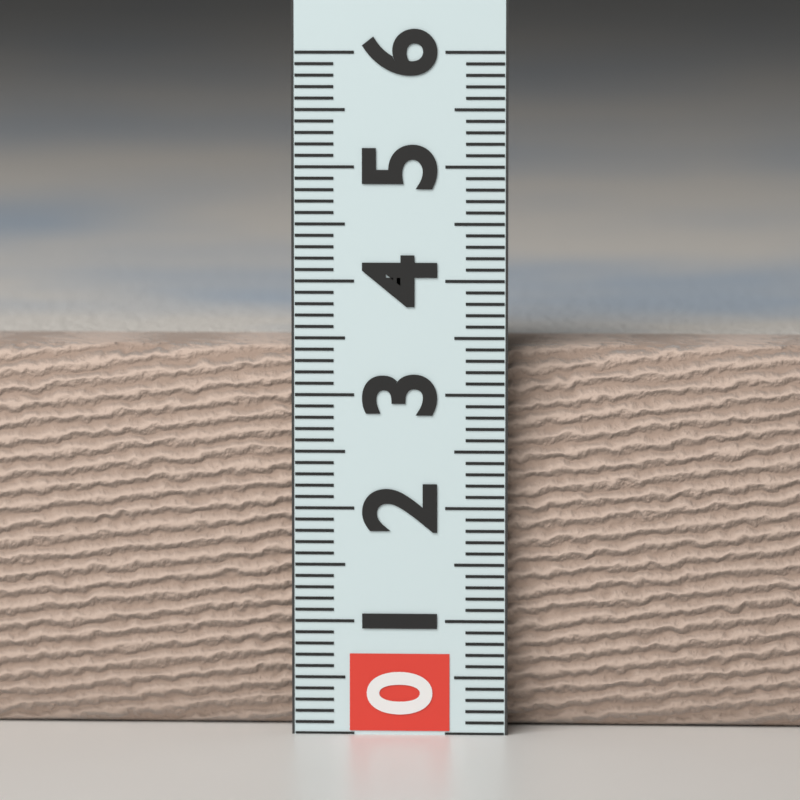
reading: 3.4 (no unit)
